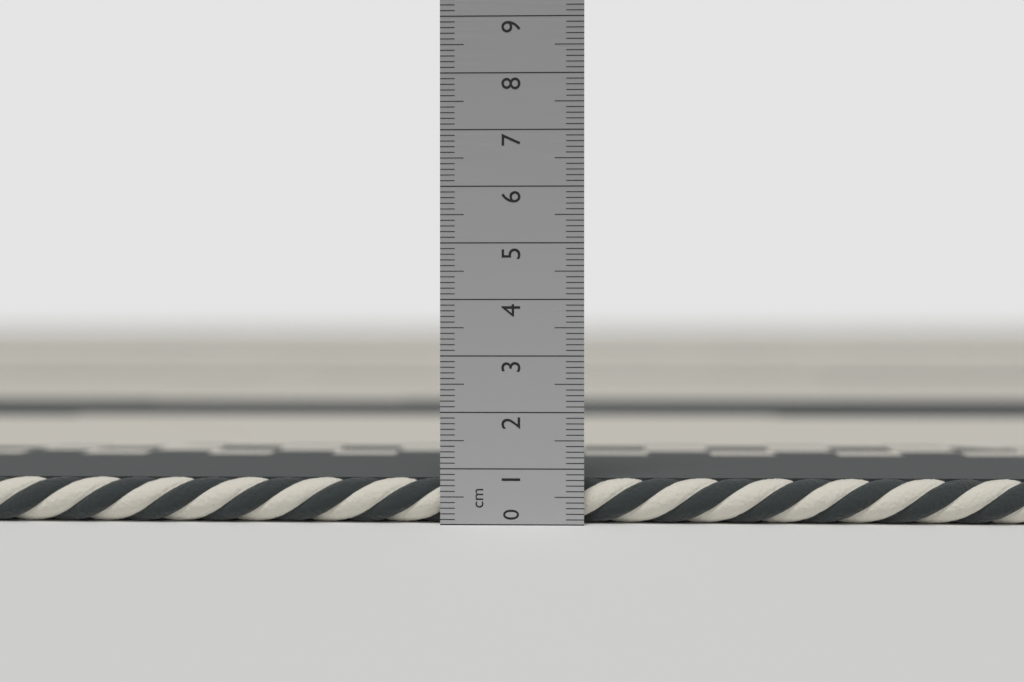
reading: 0.8 cm
